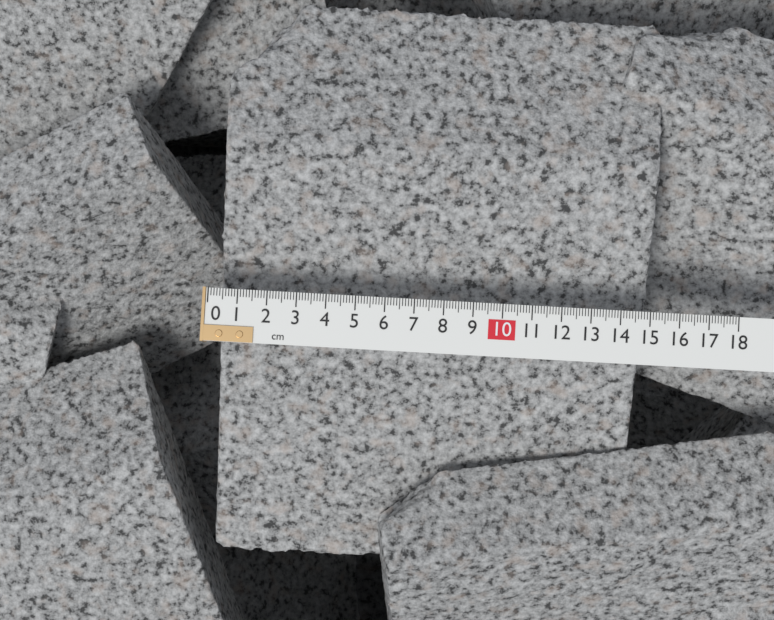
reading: 15.2 cm
